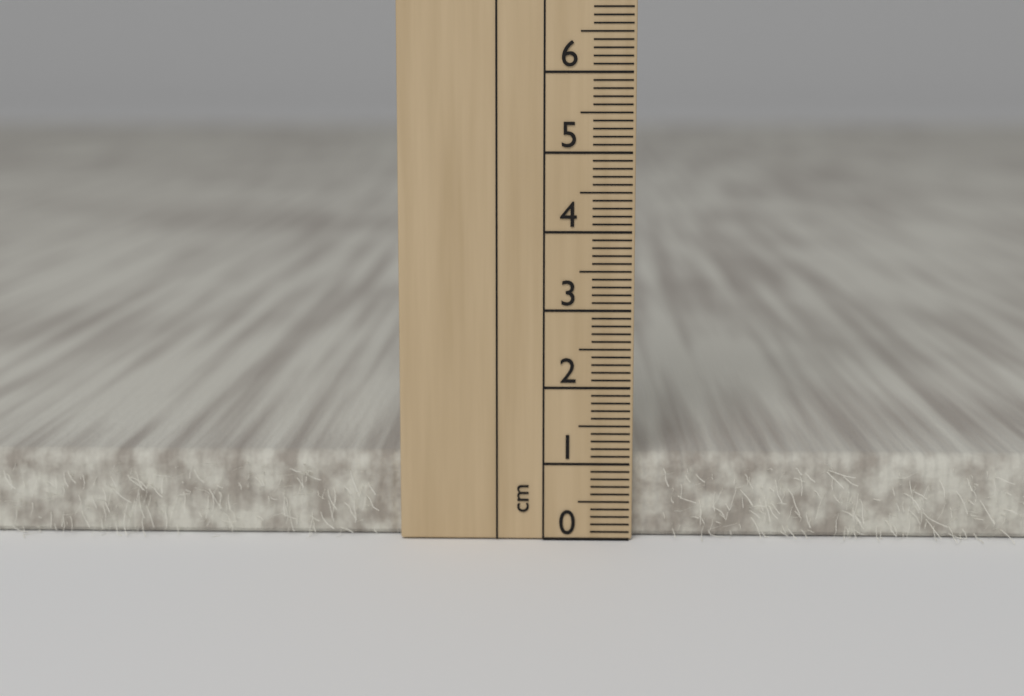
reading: 1.1 cm
